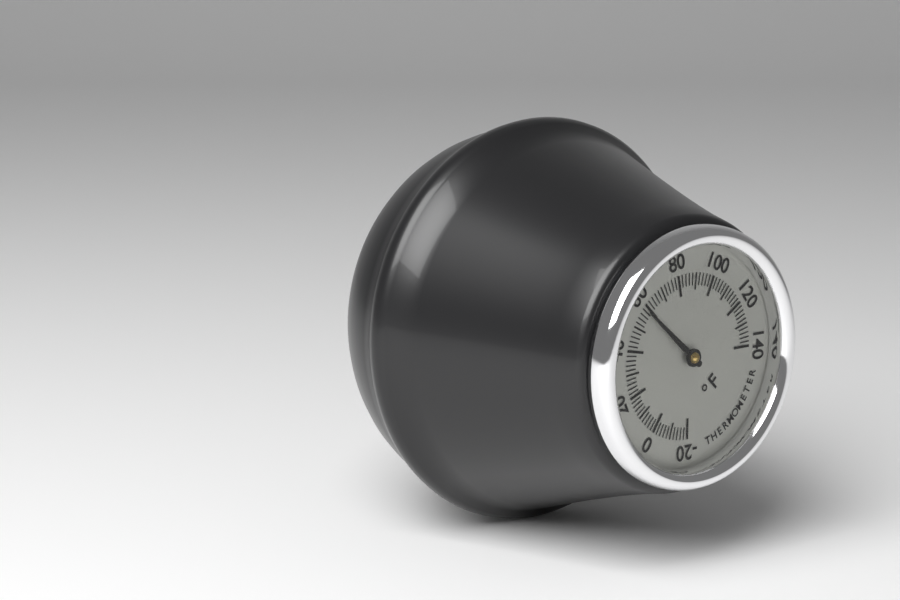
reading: 58 °F
